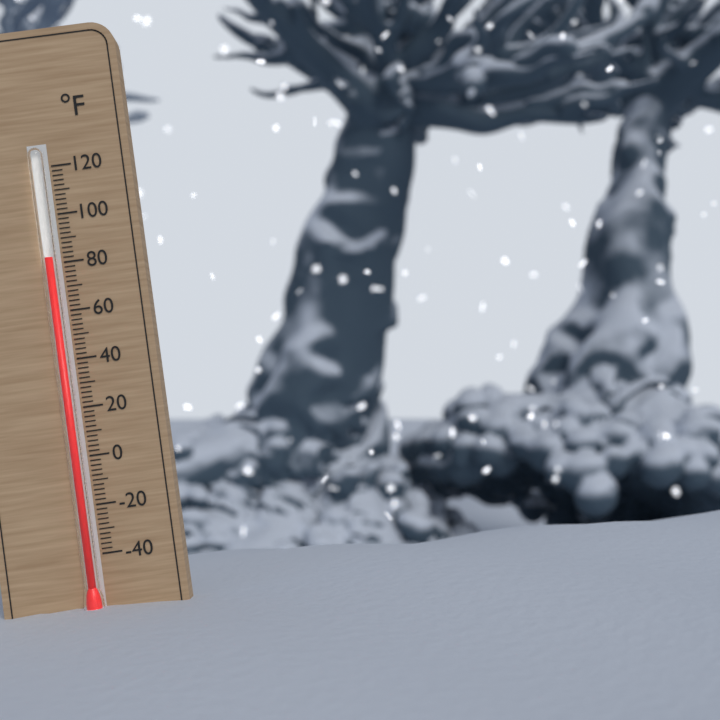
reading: 82 °F
